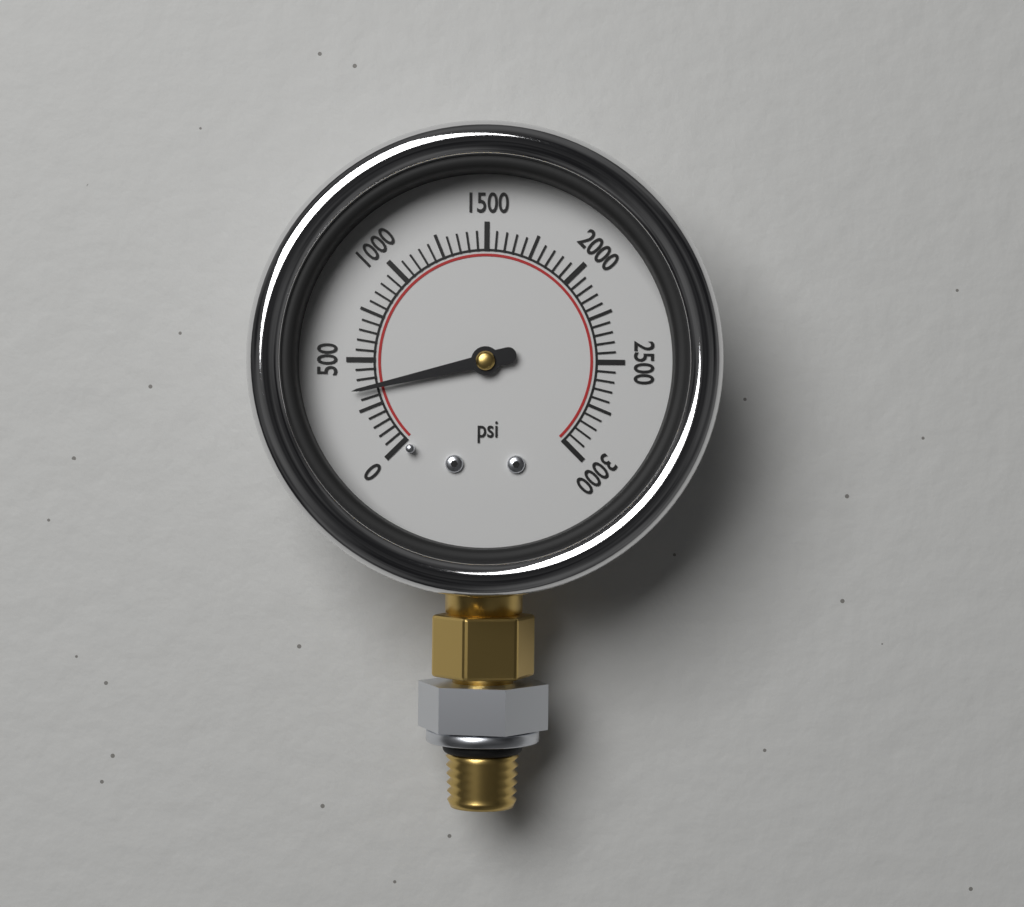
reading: 350 psi
